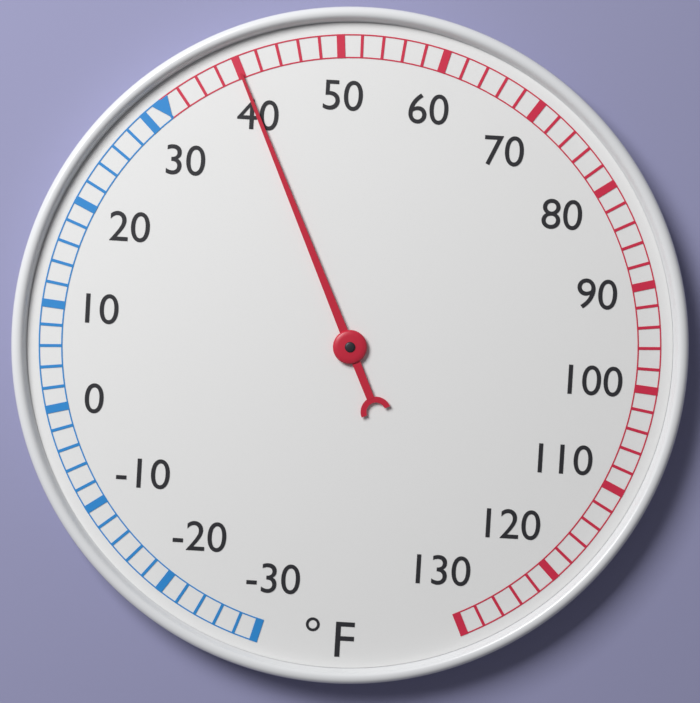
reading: 40 °F
